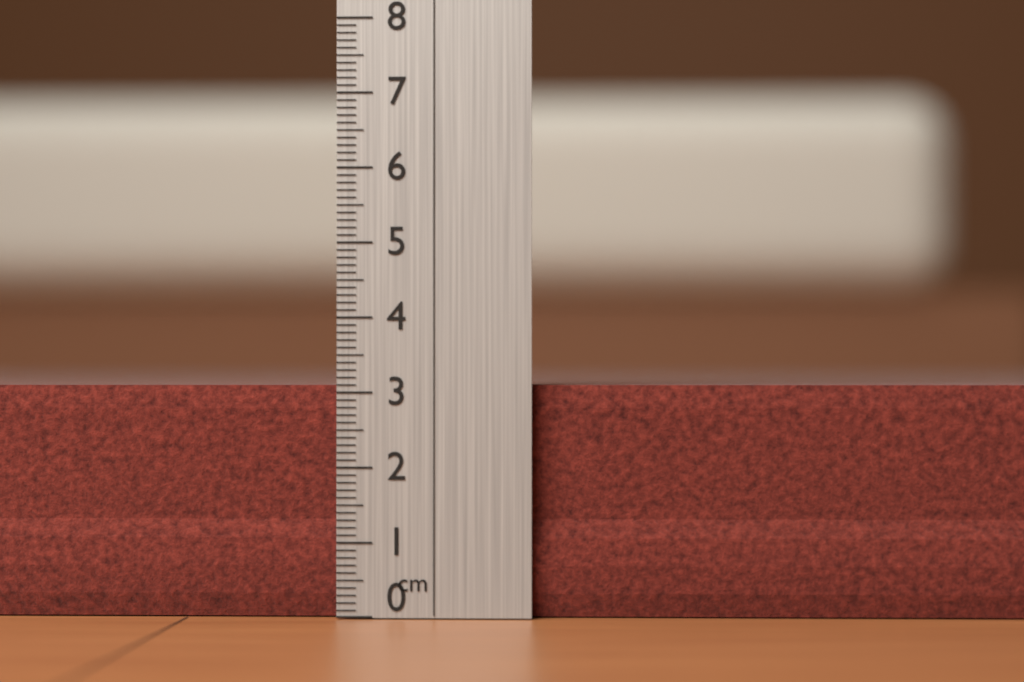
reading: 3.1 cm
